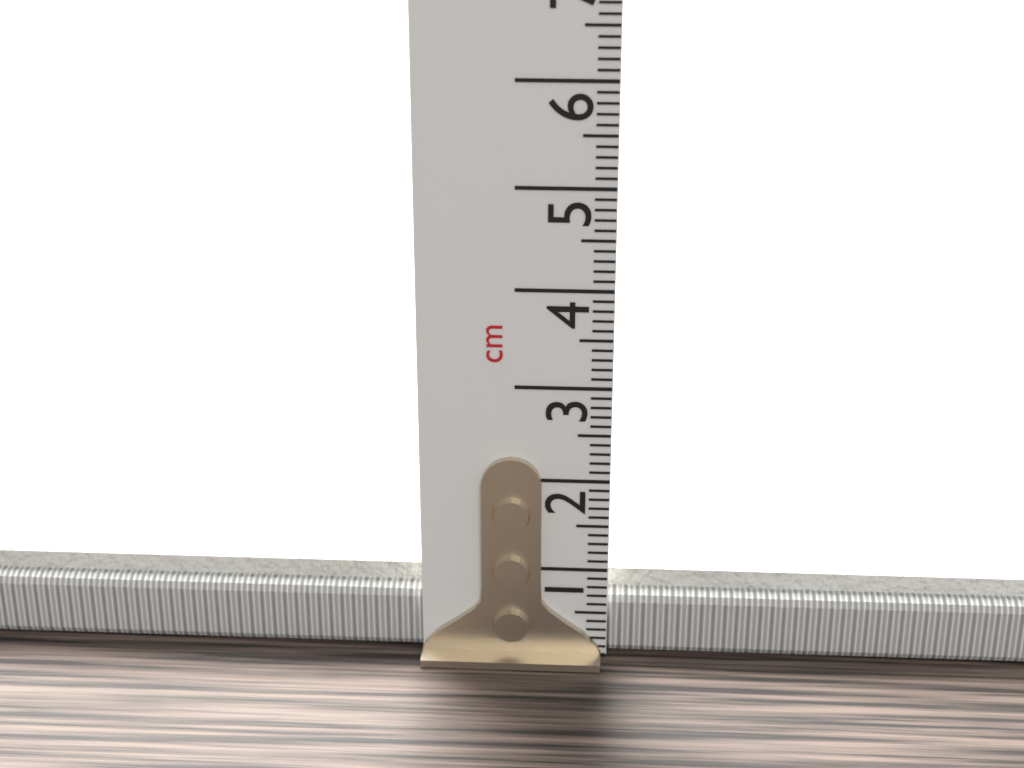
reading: 0.9 cm
